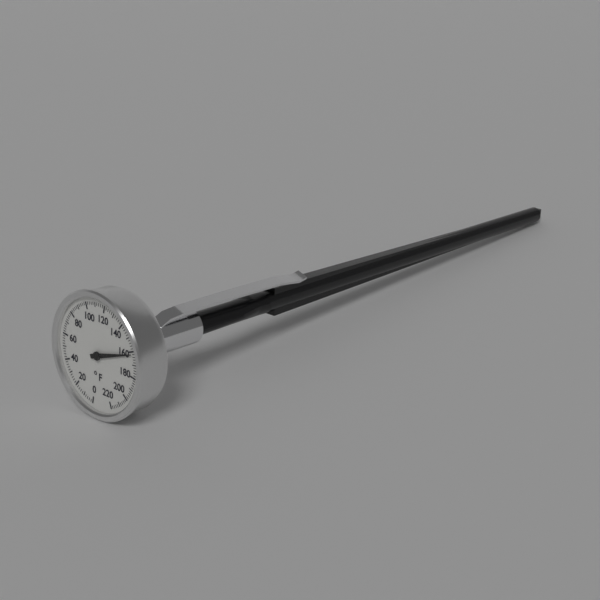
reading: 162 °F
